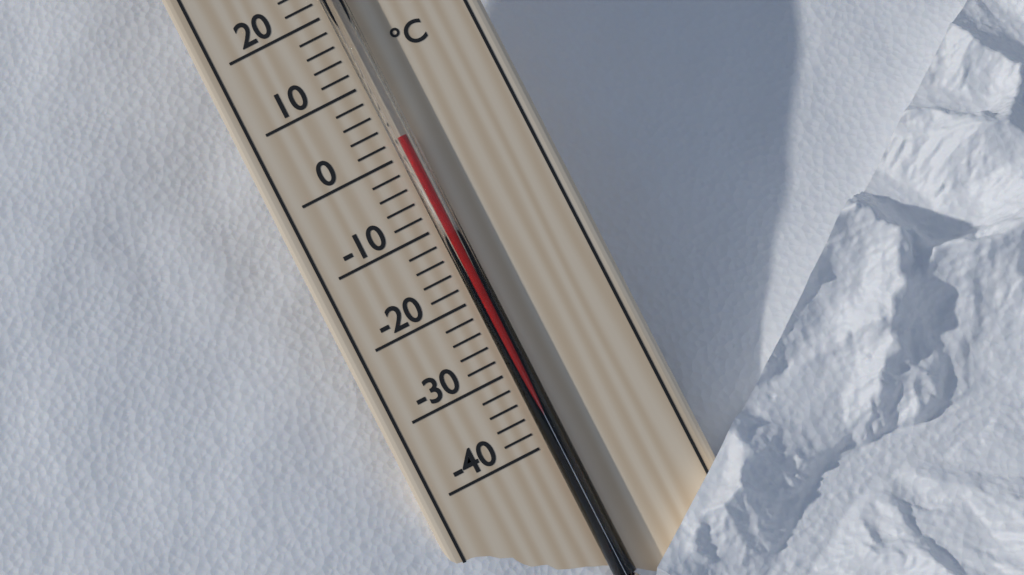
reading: 2 °C
